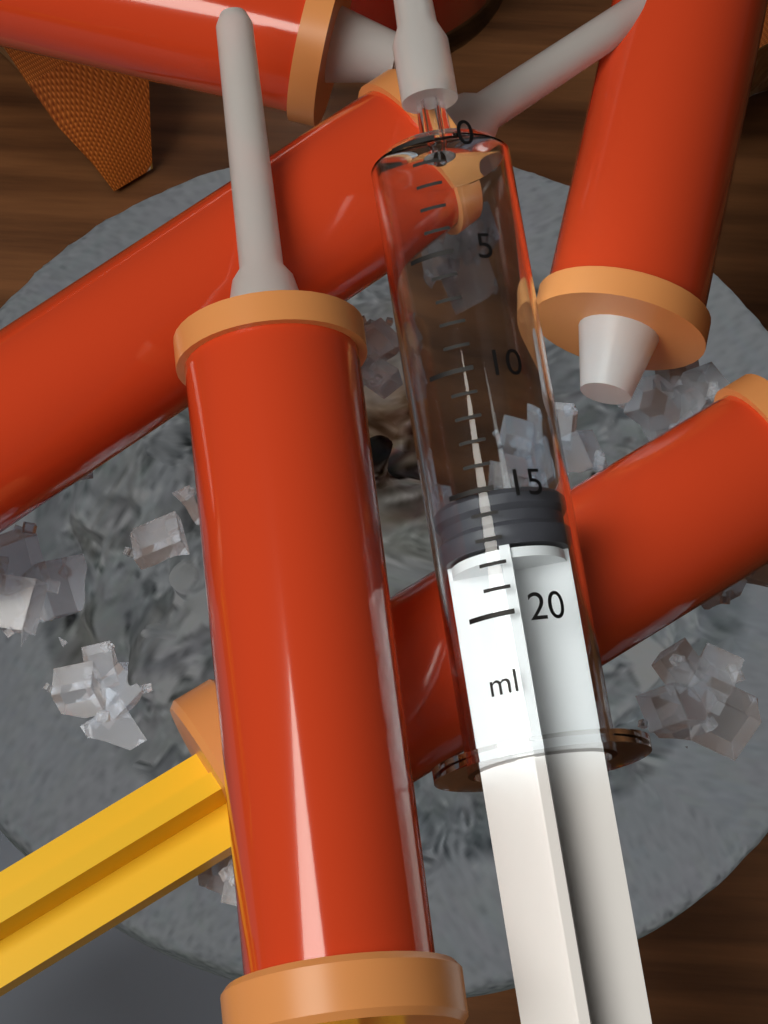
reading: 15 ml
